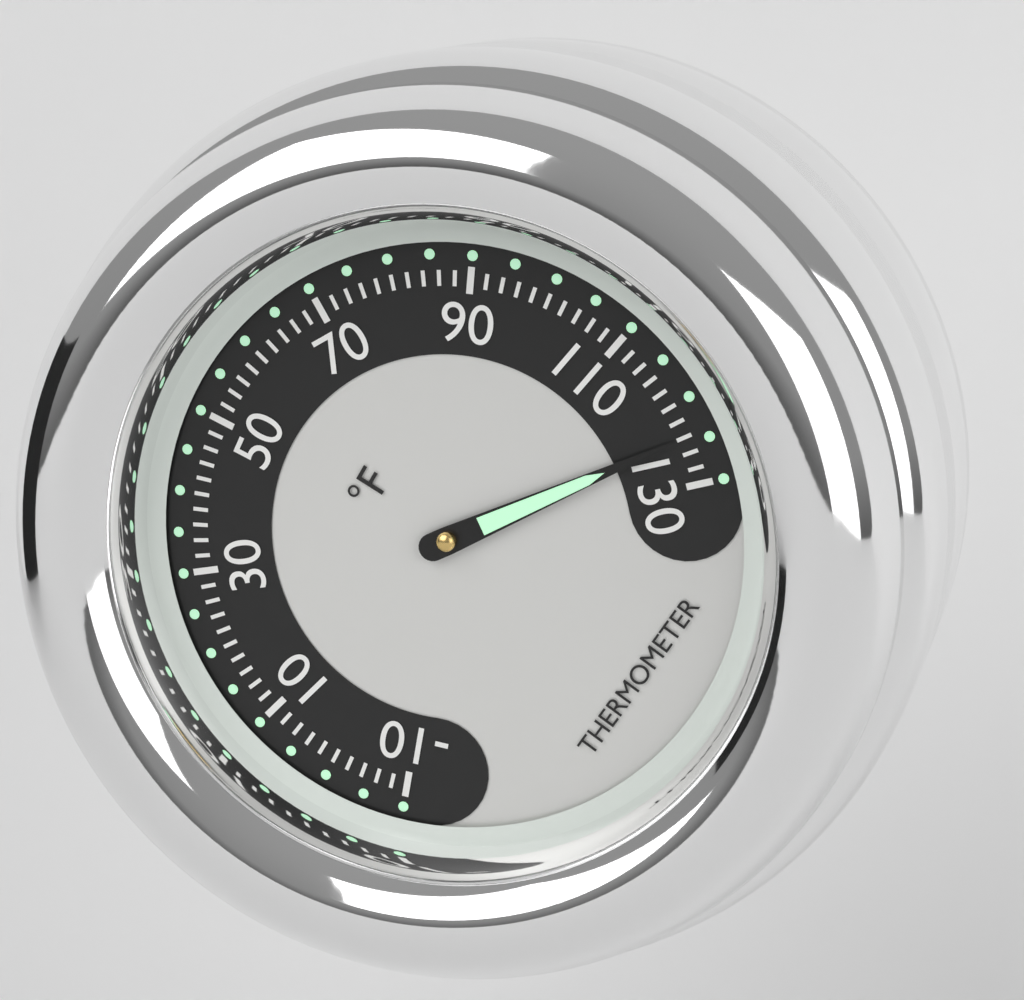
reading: 124 °F
